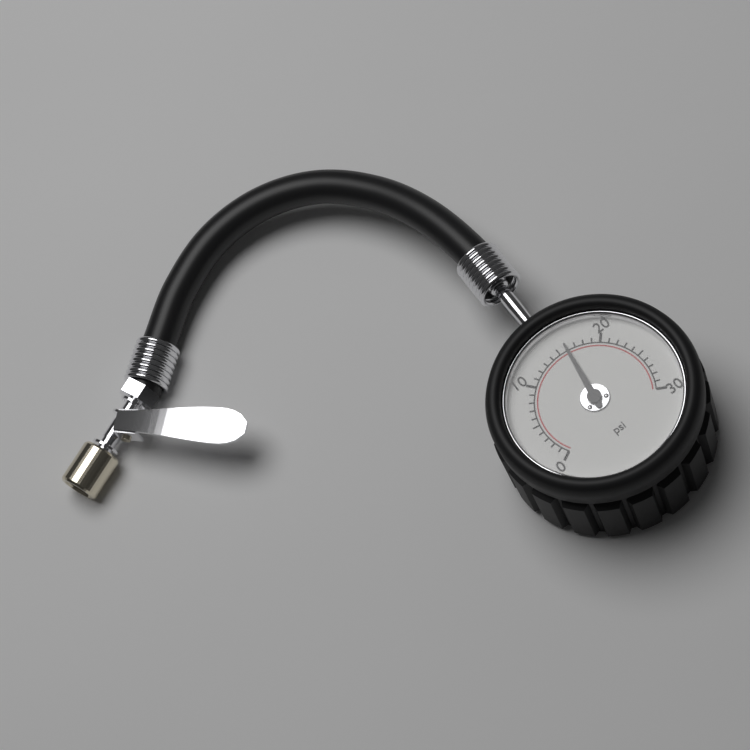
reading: 16 psi
